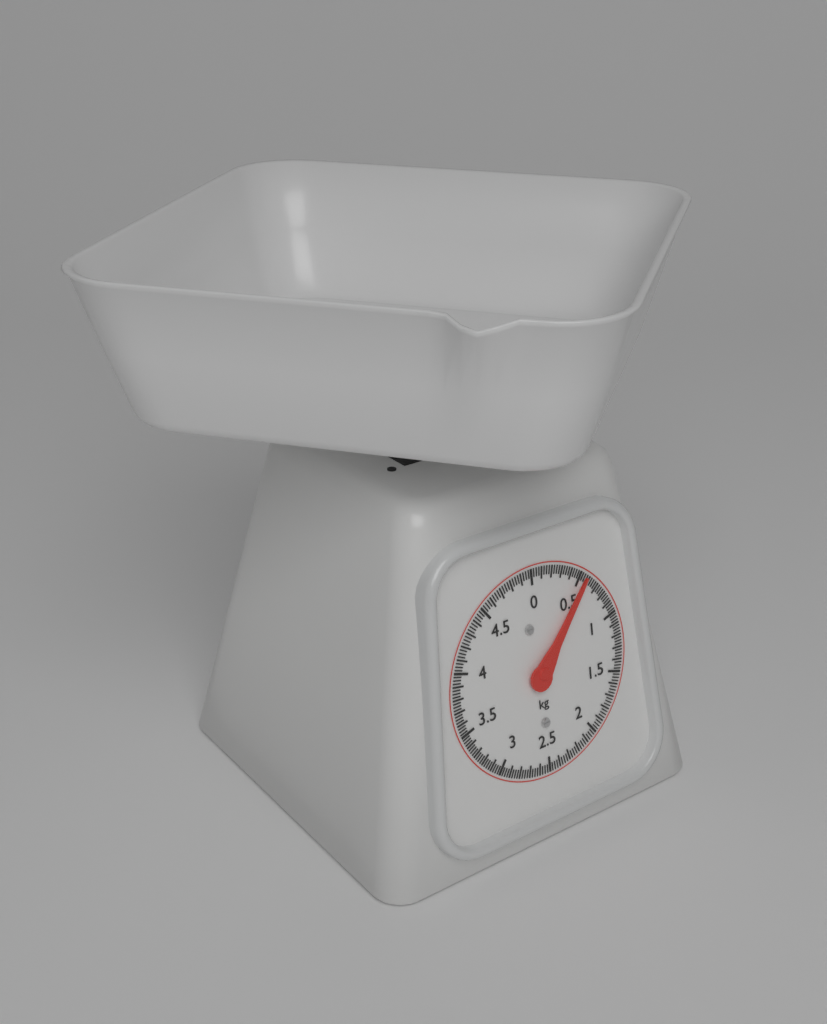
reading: 0.550 kg
